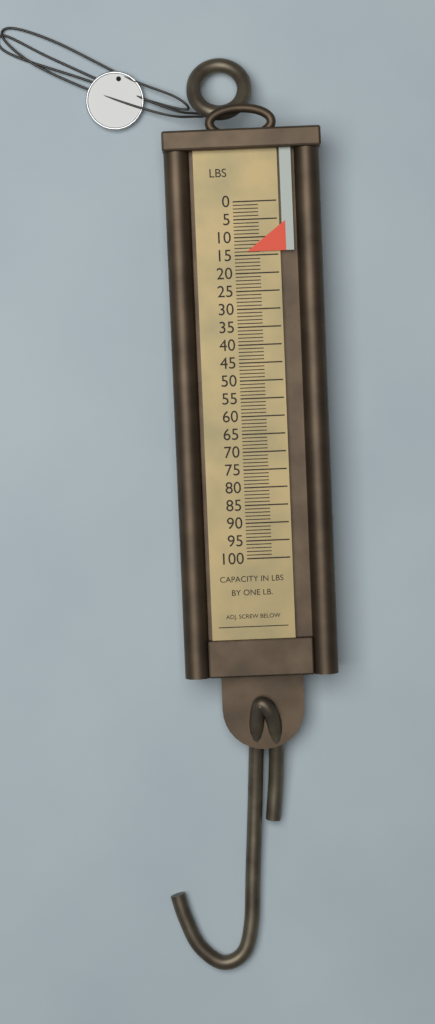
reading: 14 lb
